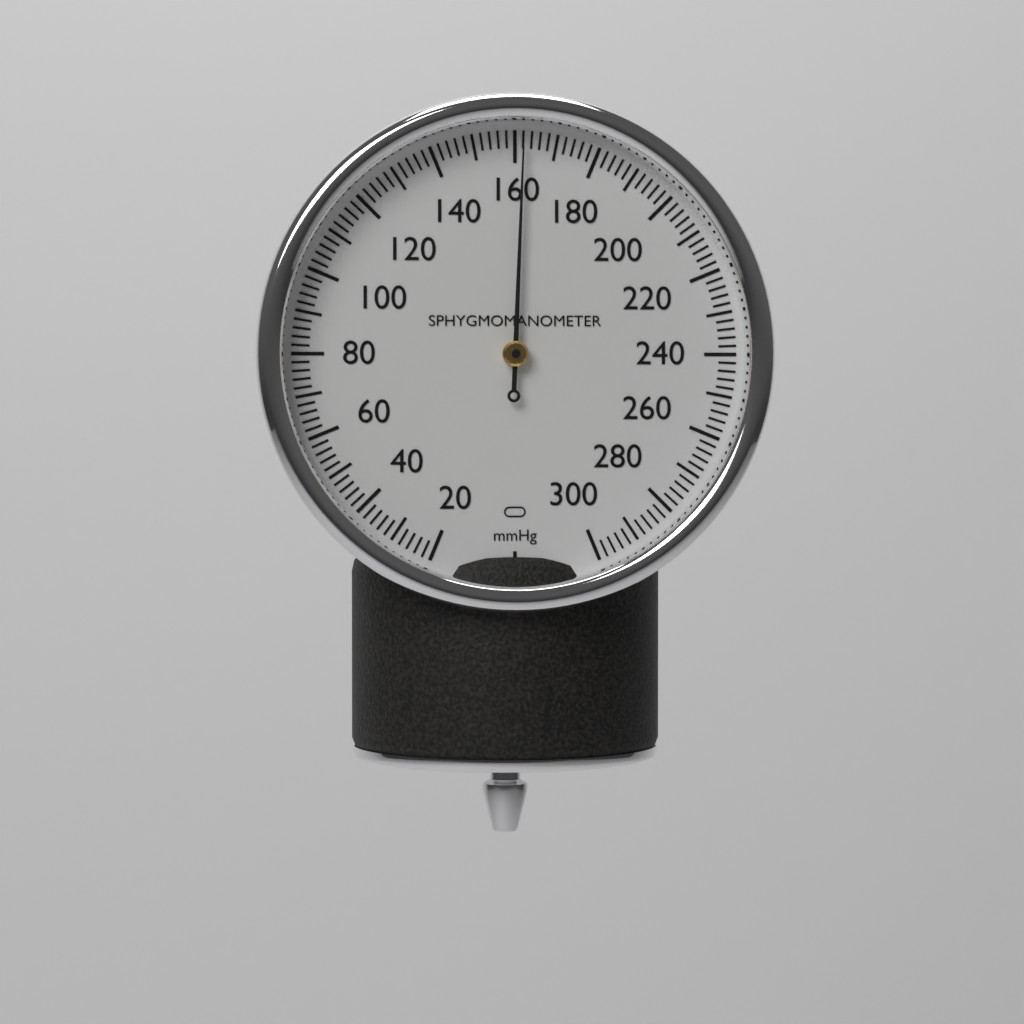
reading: 162 mmHg
